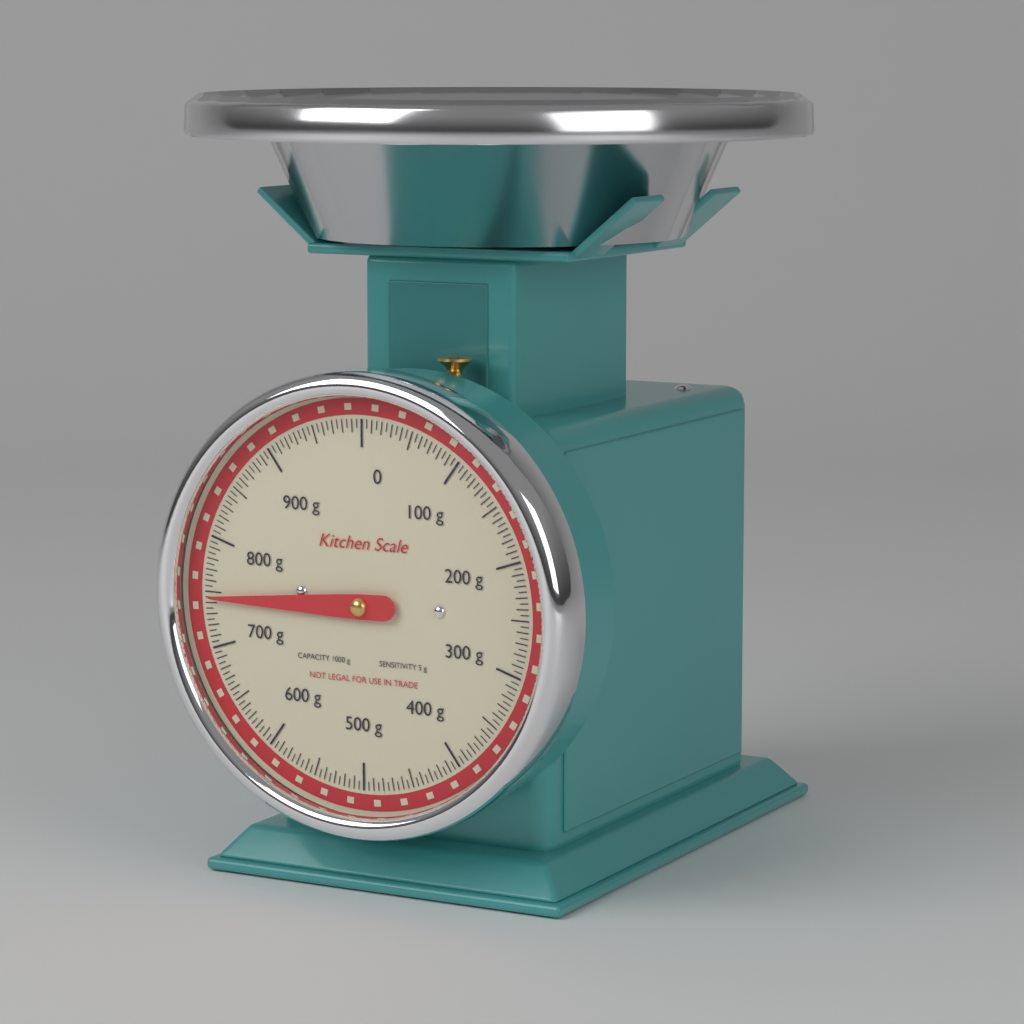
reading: 745 g
